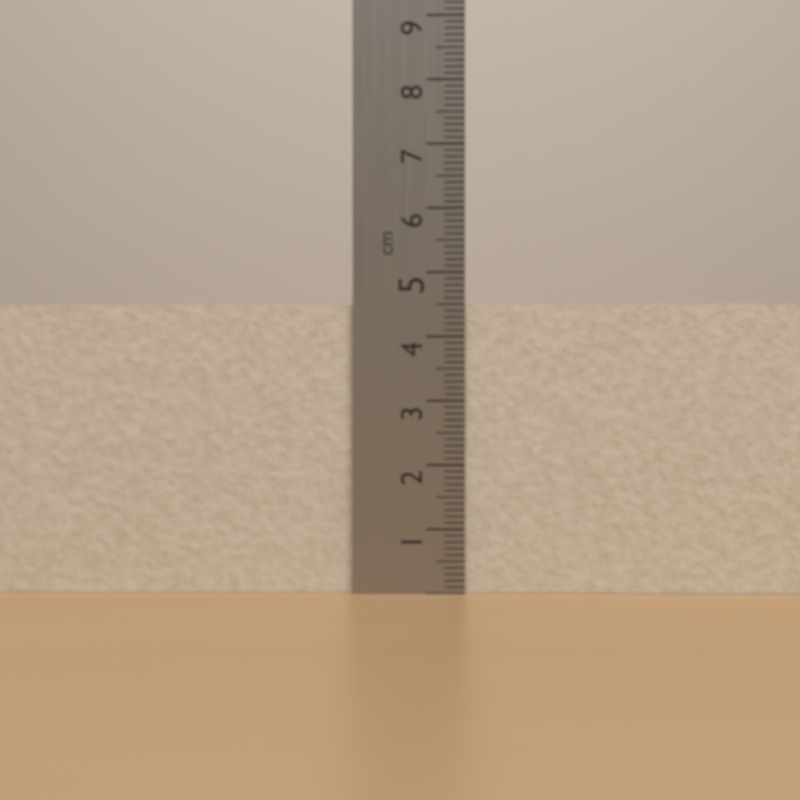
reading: 4.5 cm
